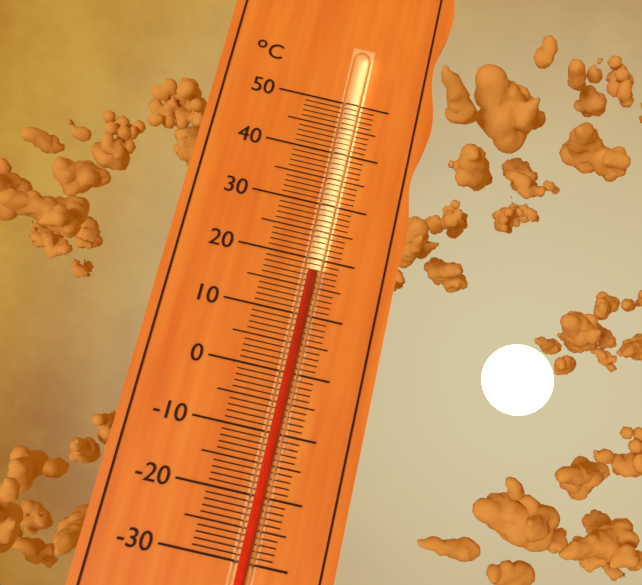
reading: 17 °C
